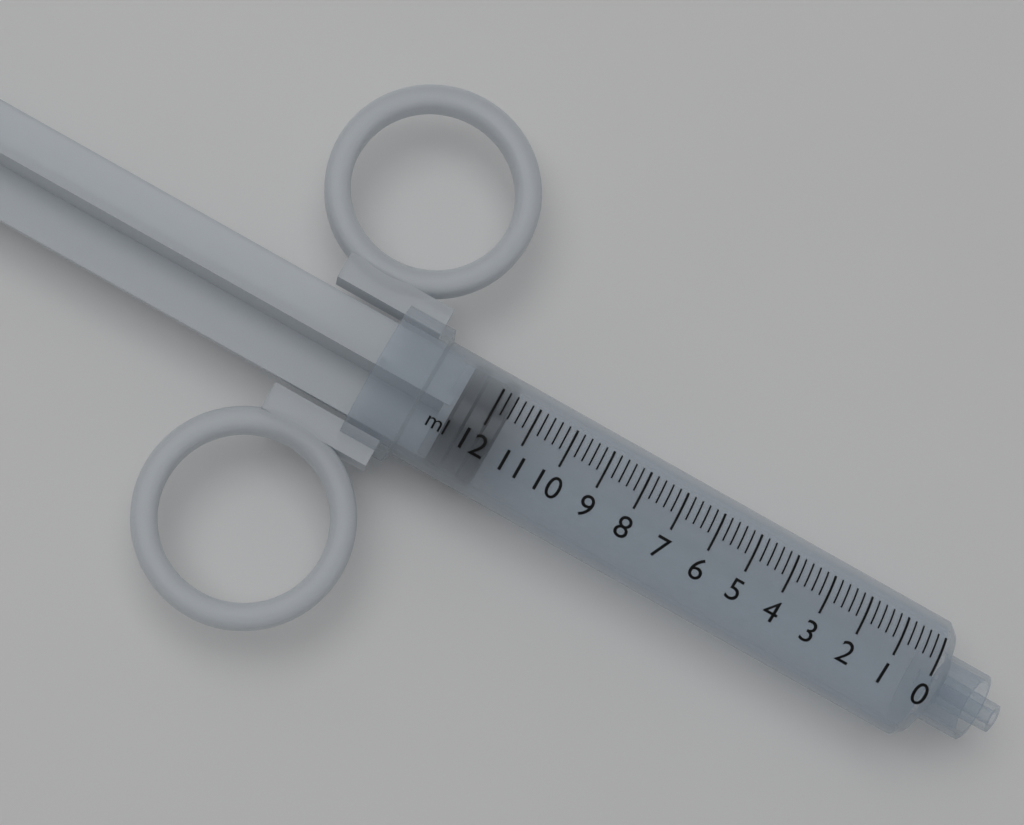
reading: 11.6 ml
